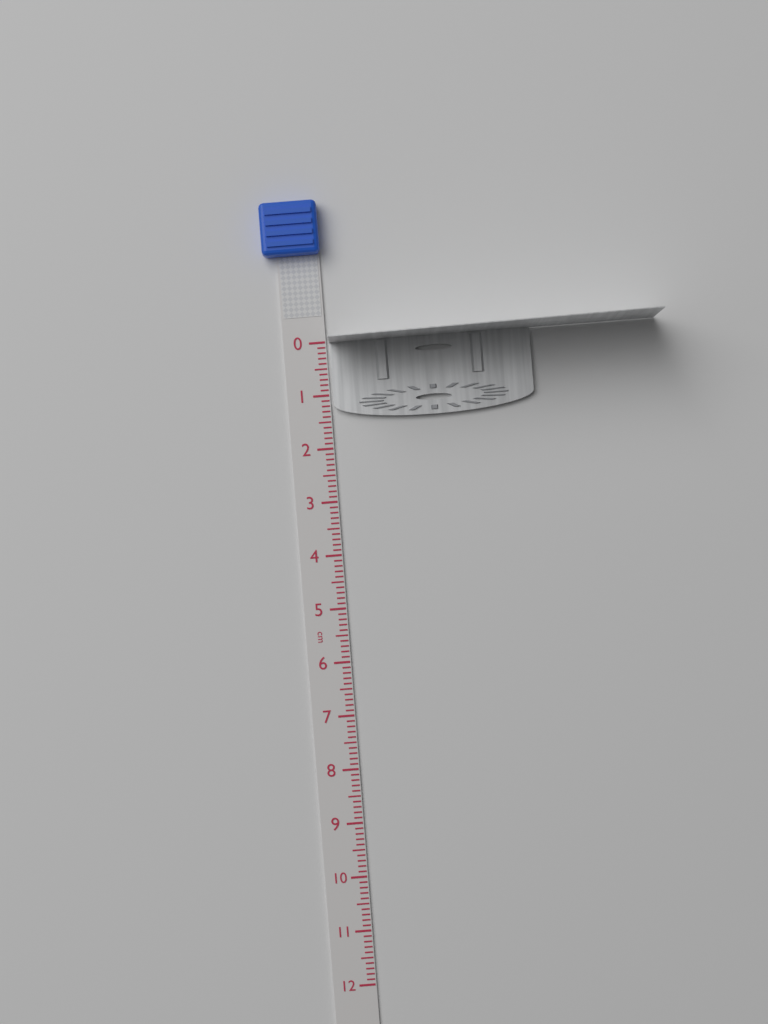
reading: 1.5 cm
